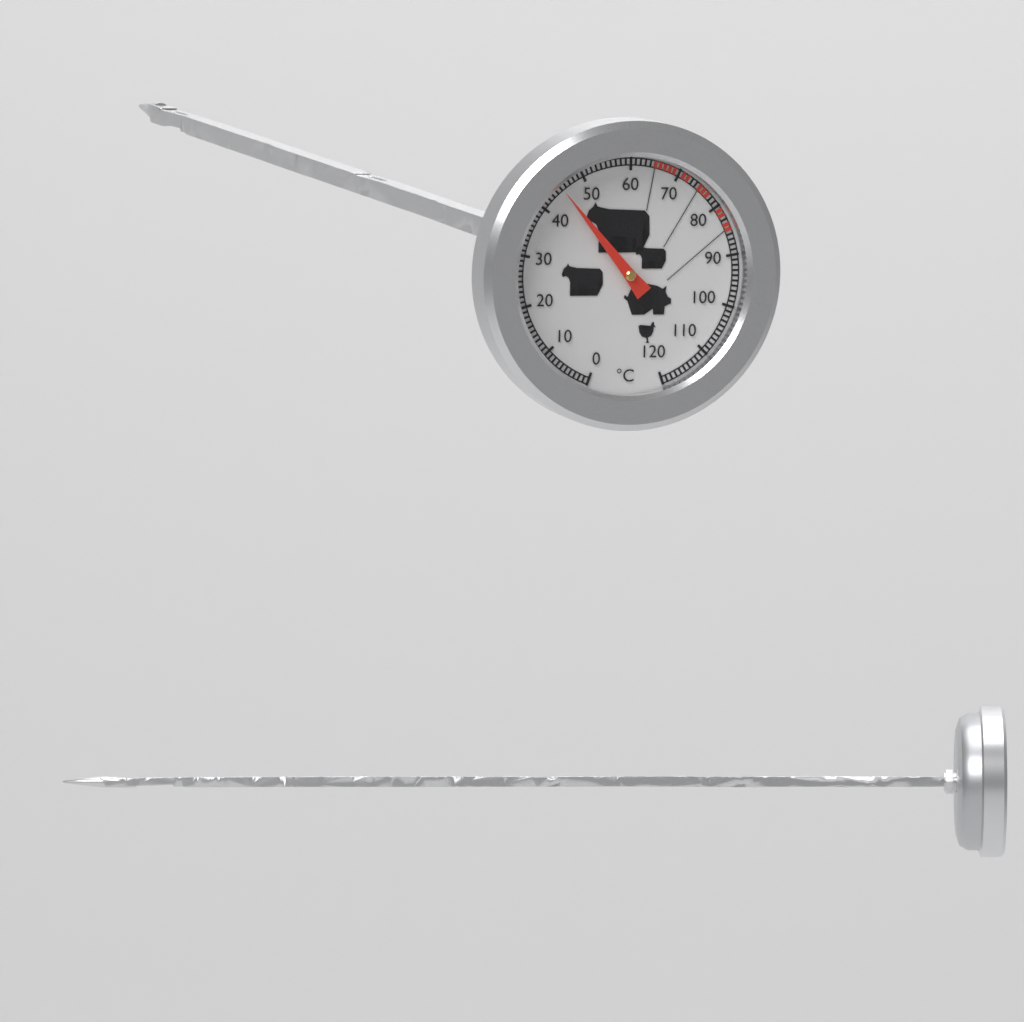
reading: 45 °C
